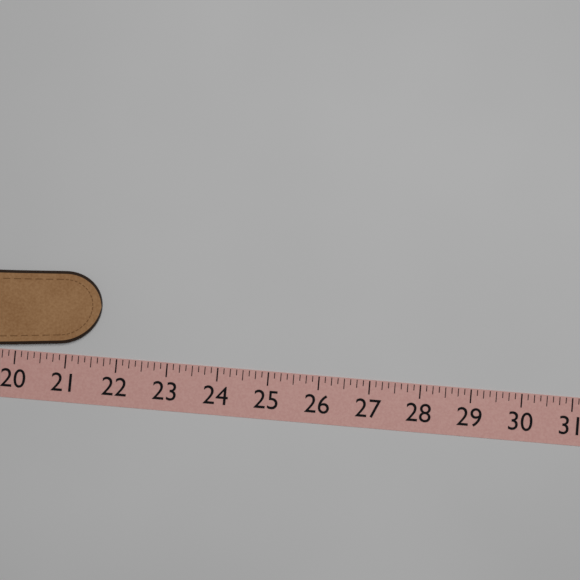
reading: 21.625 (no unit)
